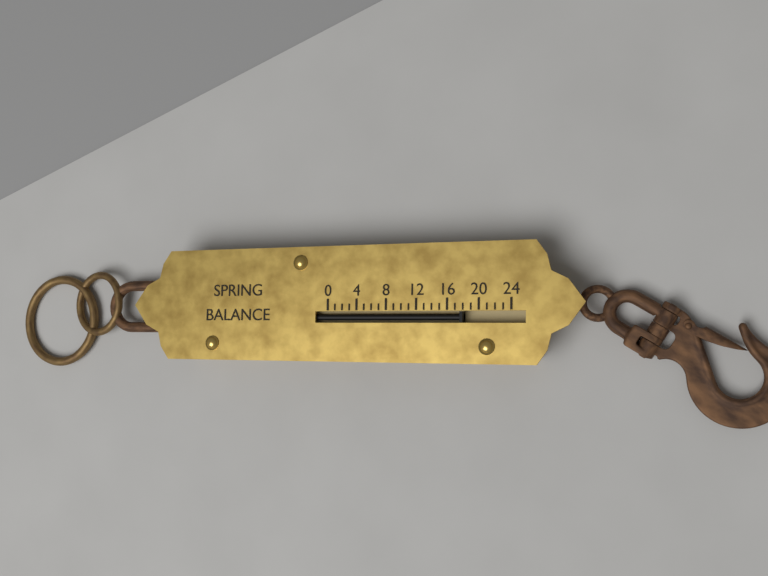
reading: 18 (no unit)
